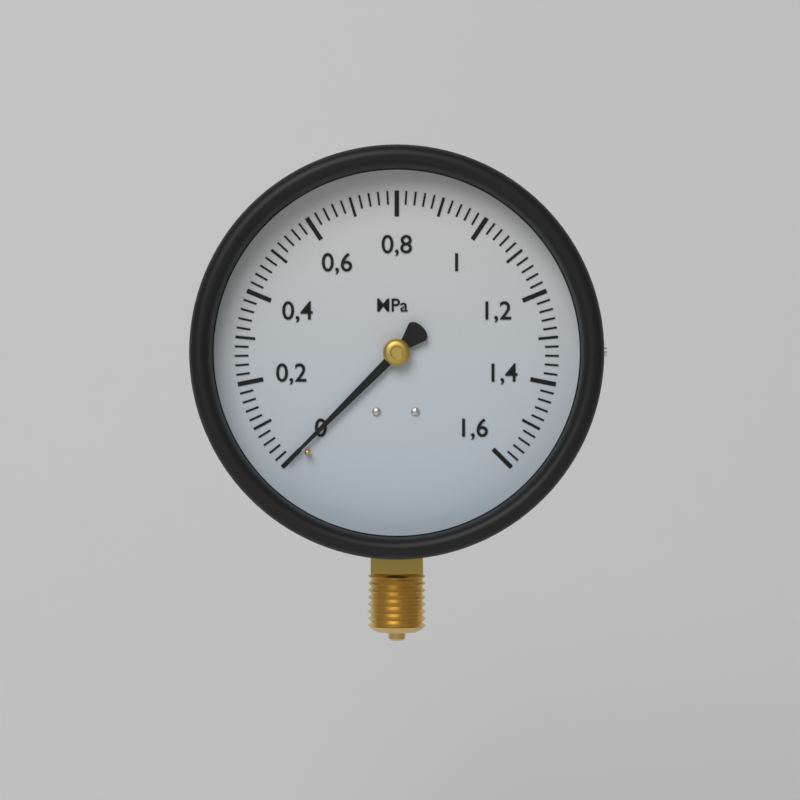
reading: 0.00 MPa
